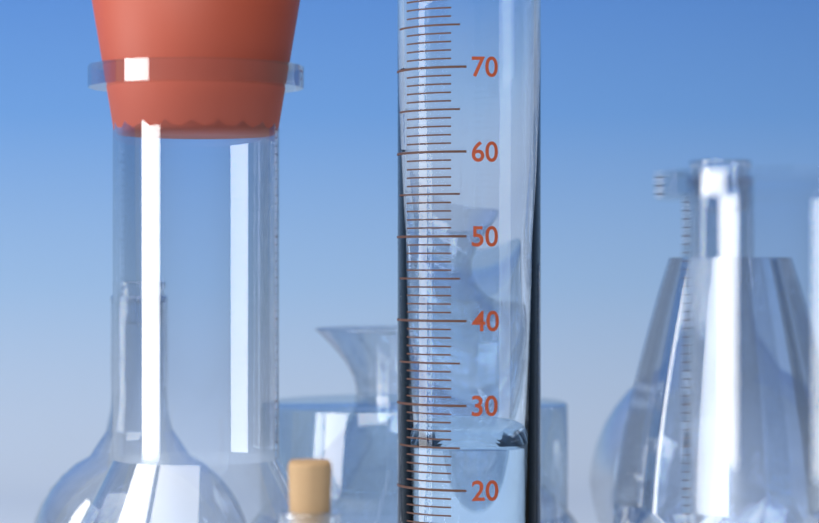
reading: 25 ml
